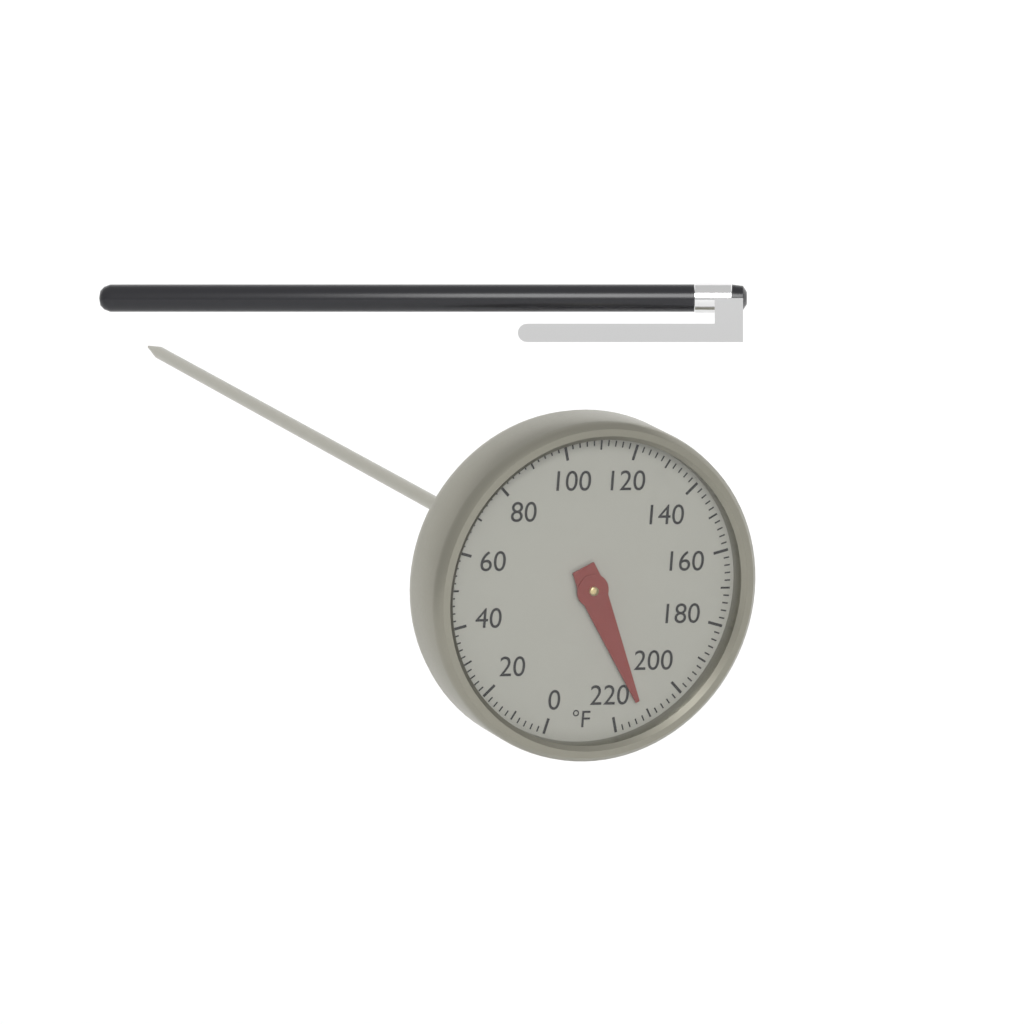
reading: 212 °F
